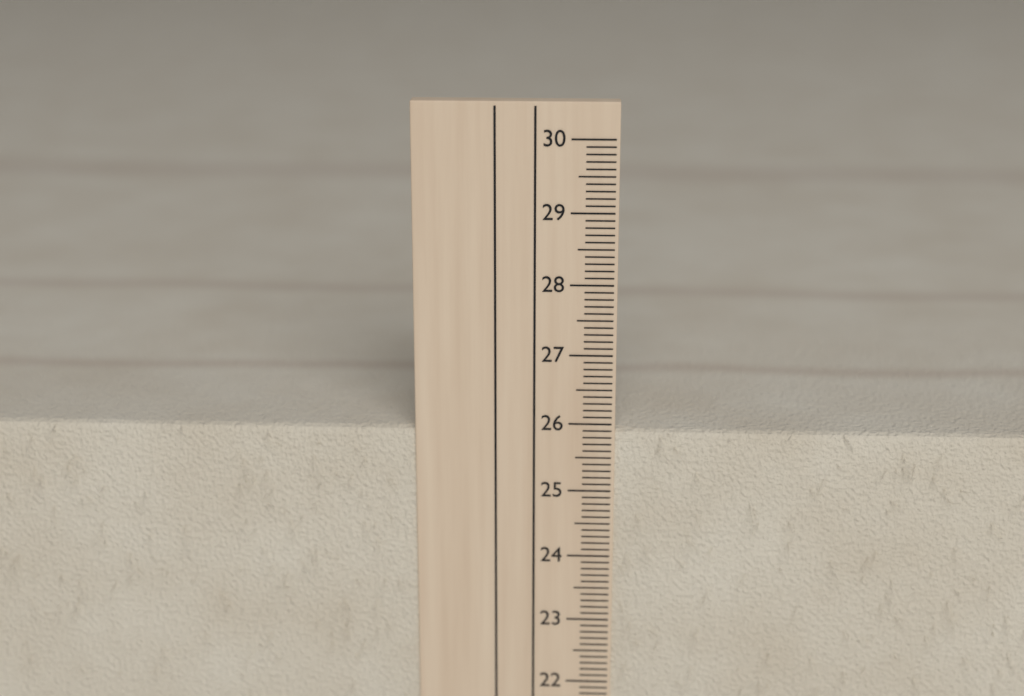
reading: 25.9 cm
